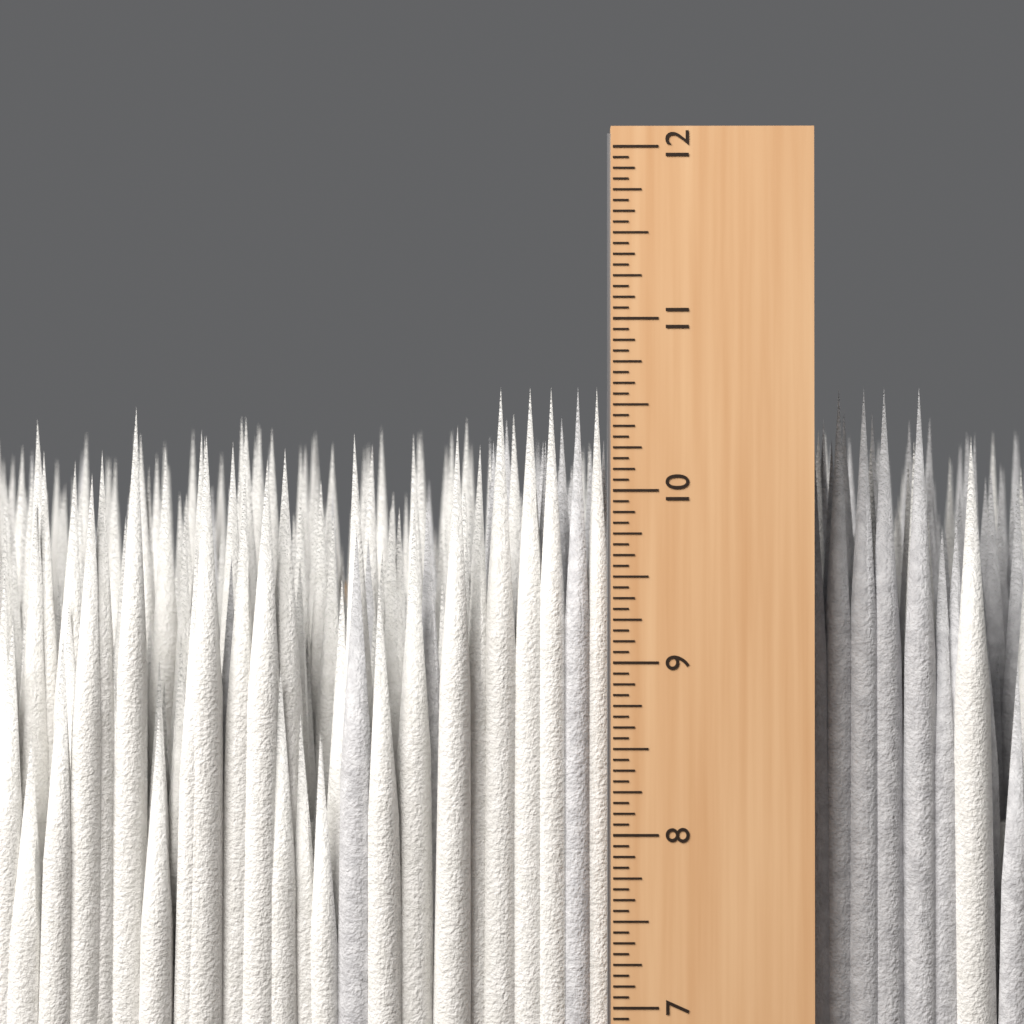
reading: 10.6250 in
